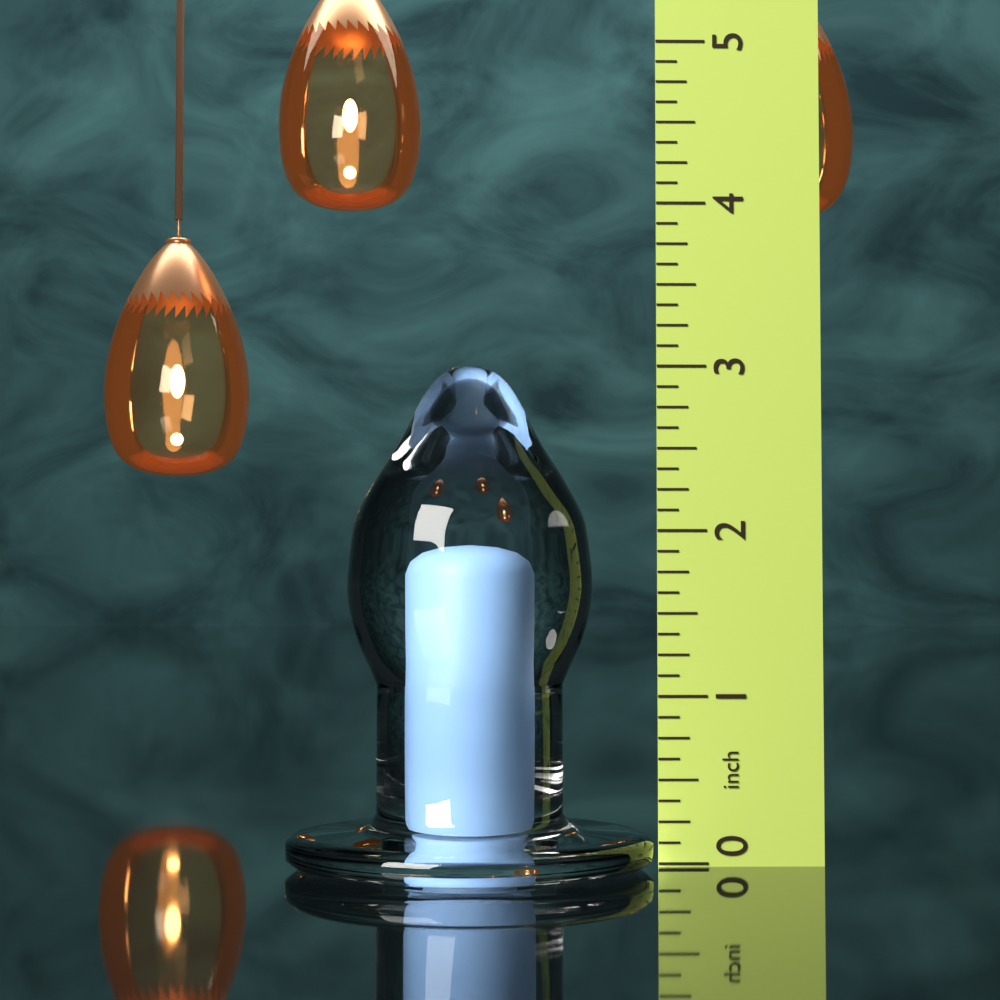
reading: 3.000 in
